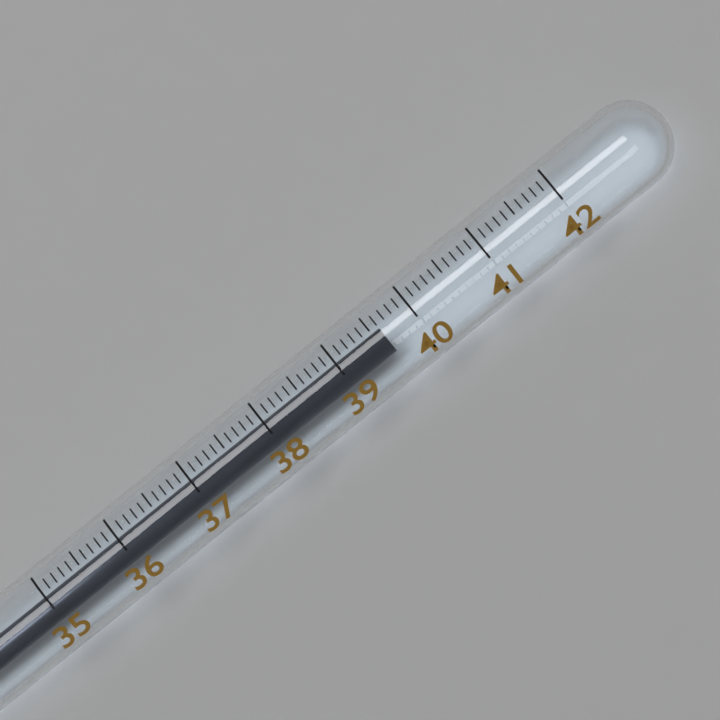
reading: 39.6 (no unit)
